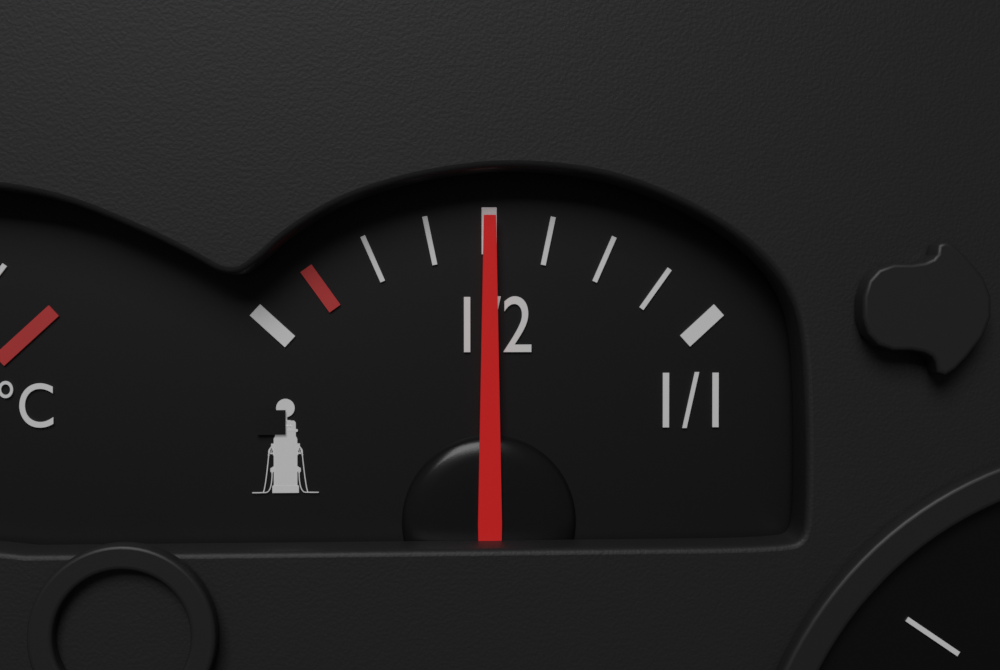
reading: 0.500 (no unit)
